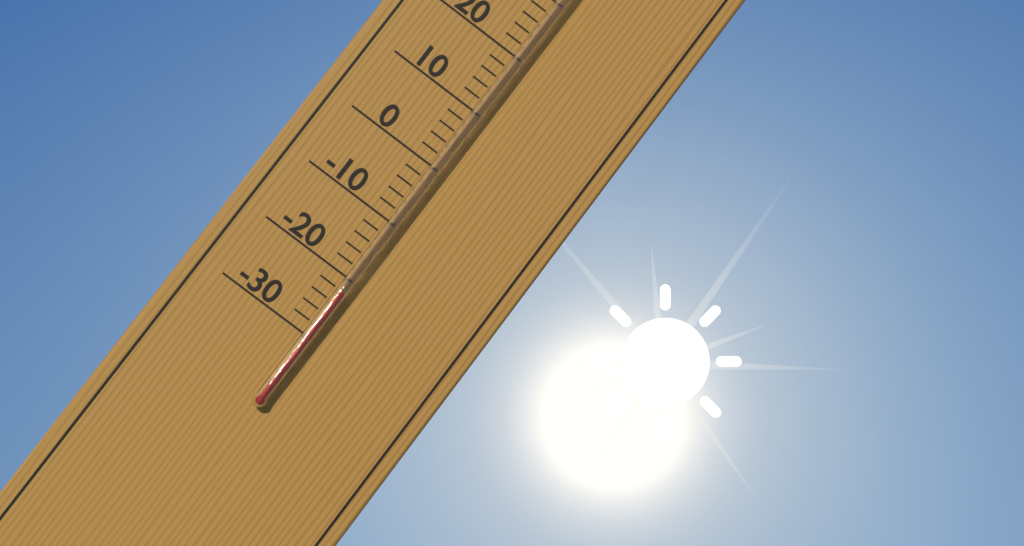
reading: -22 °C
